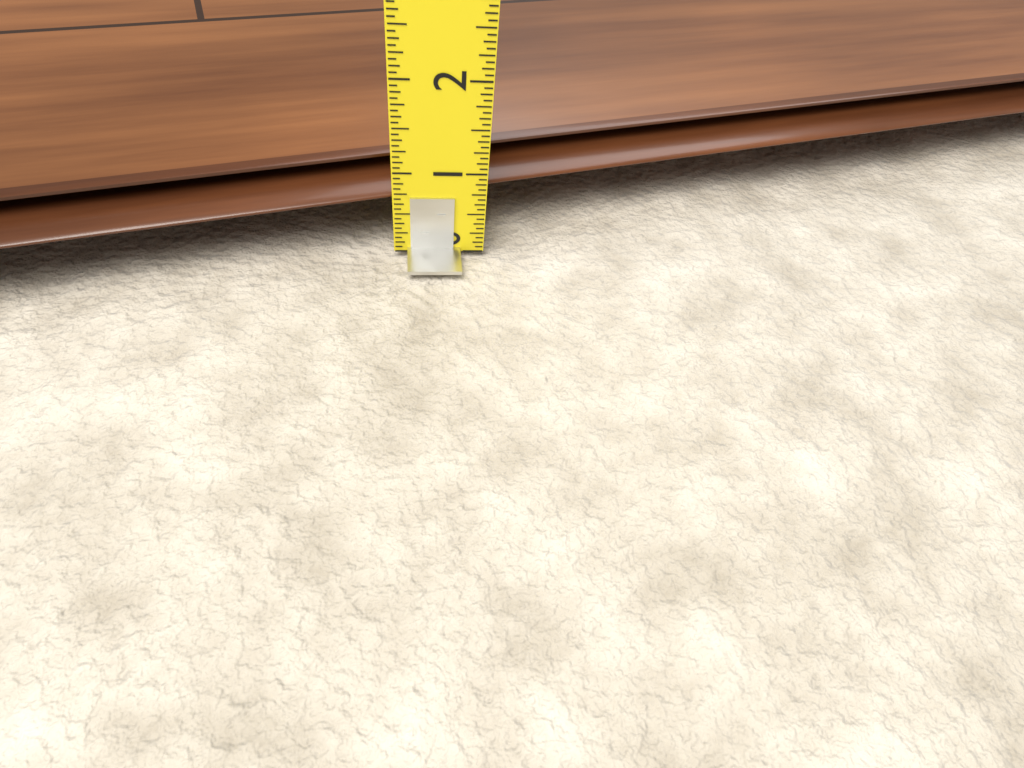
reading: 0.9375 (no unit)
